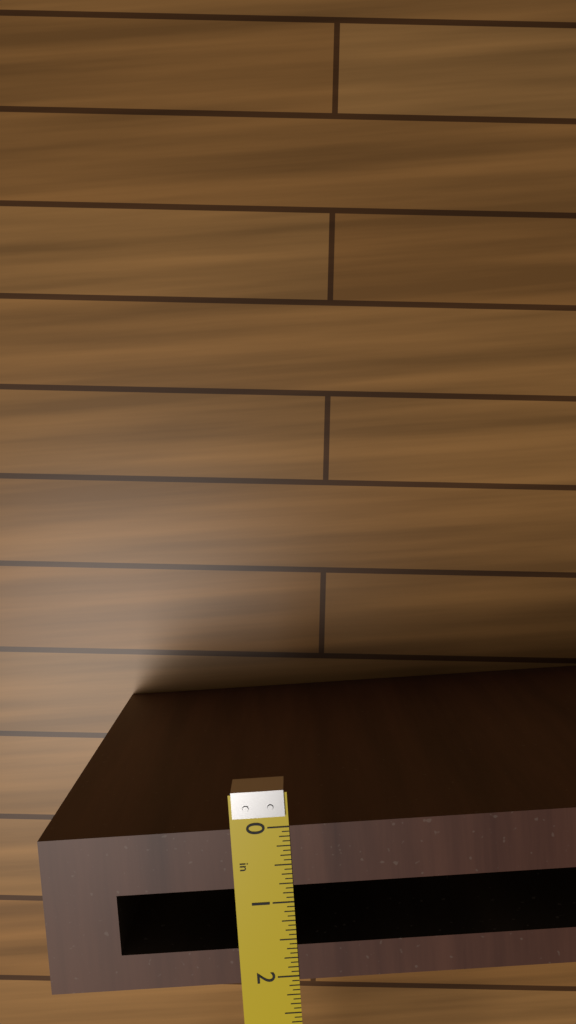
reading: 2.0625 in
